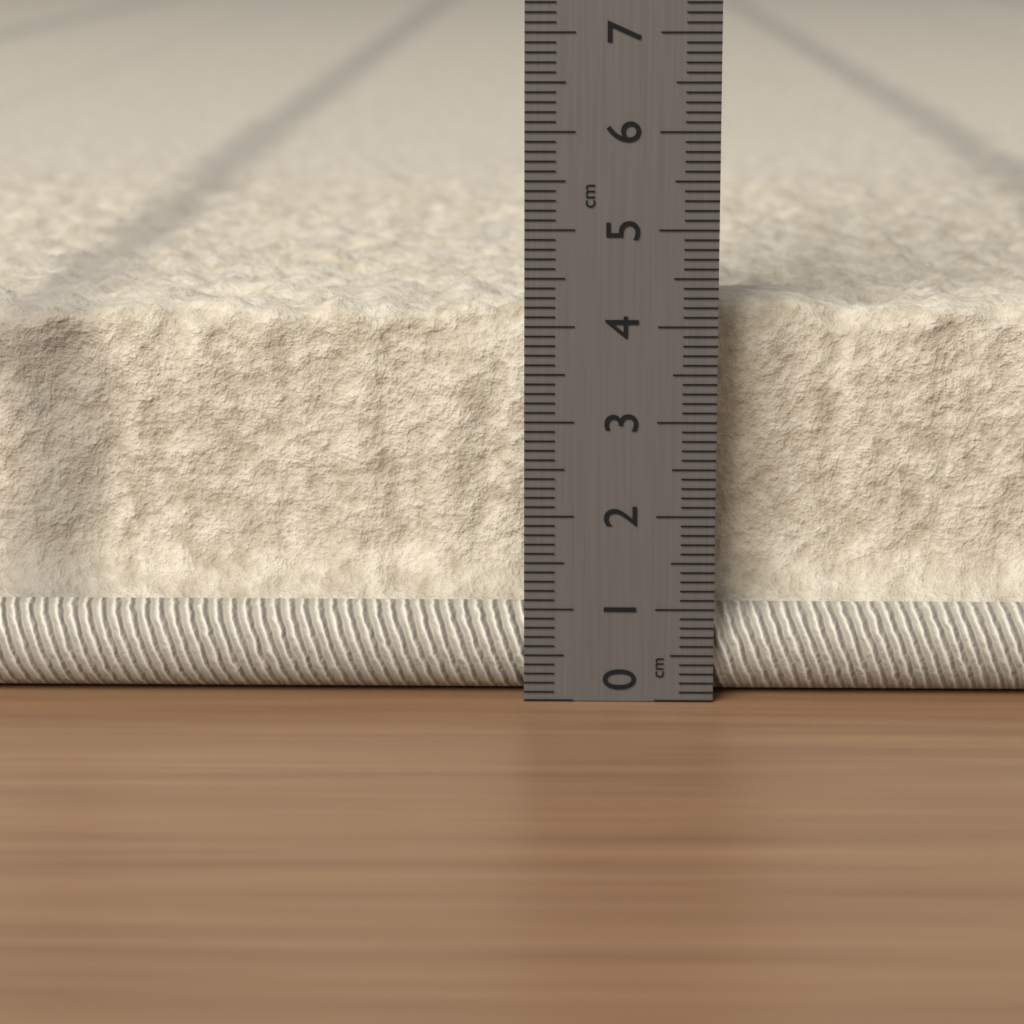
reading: 4.2 cm
